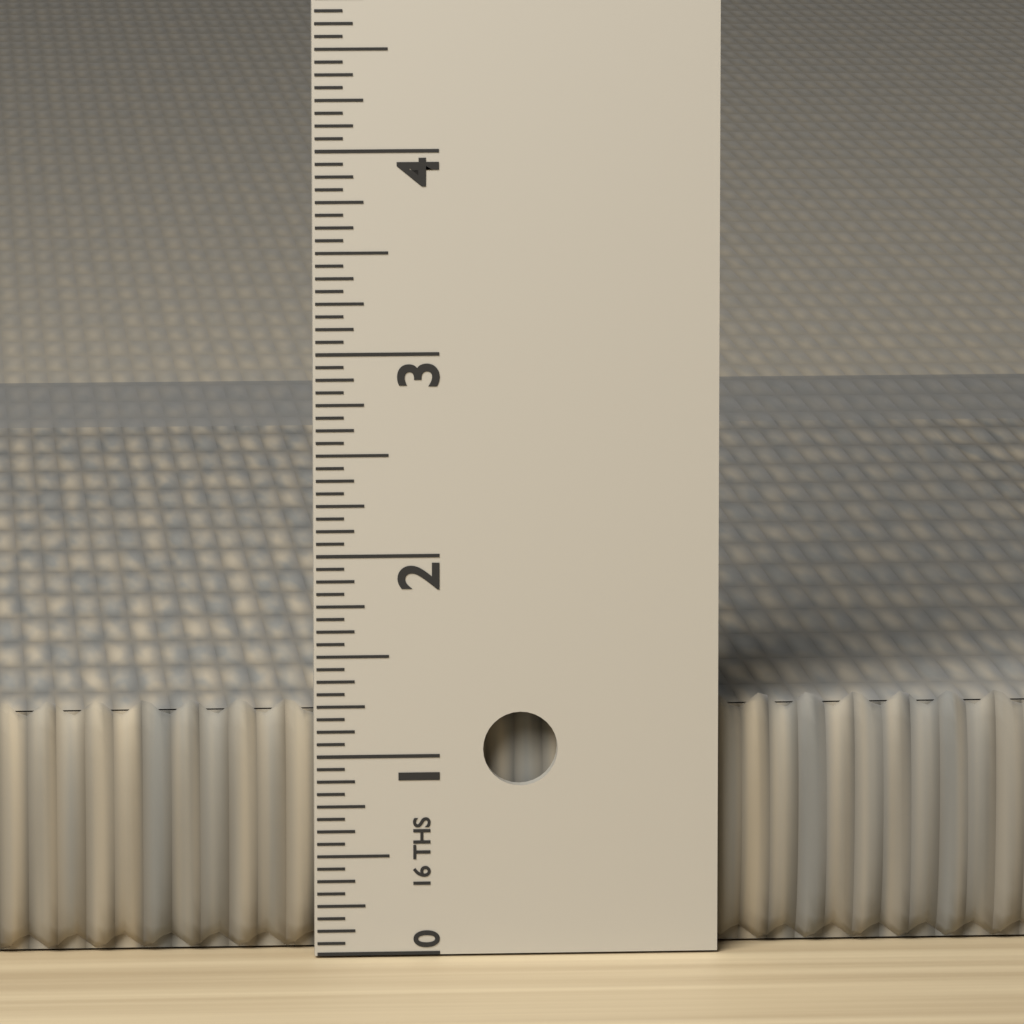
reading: 1.2500 in
